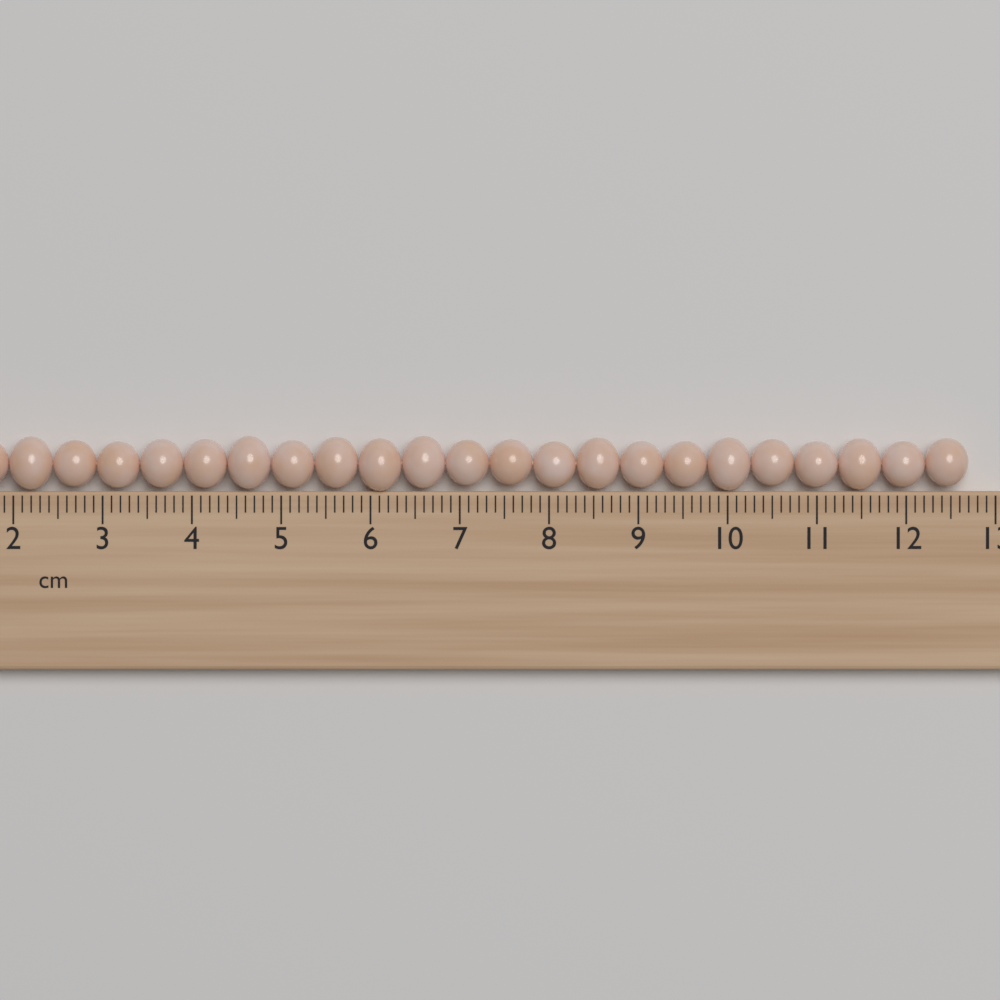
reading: 12.7 cm
